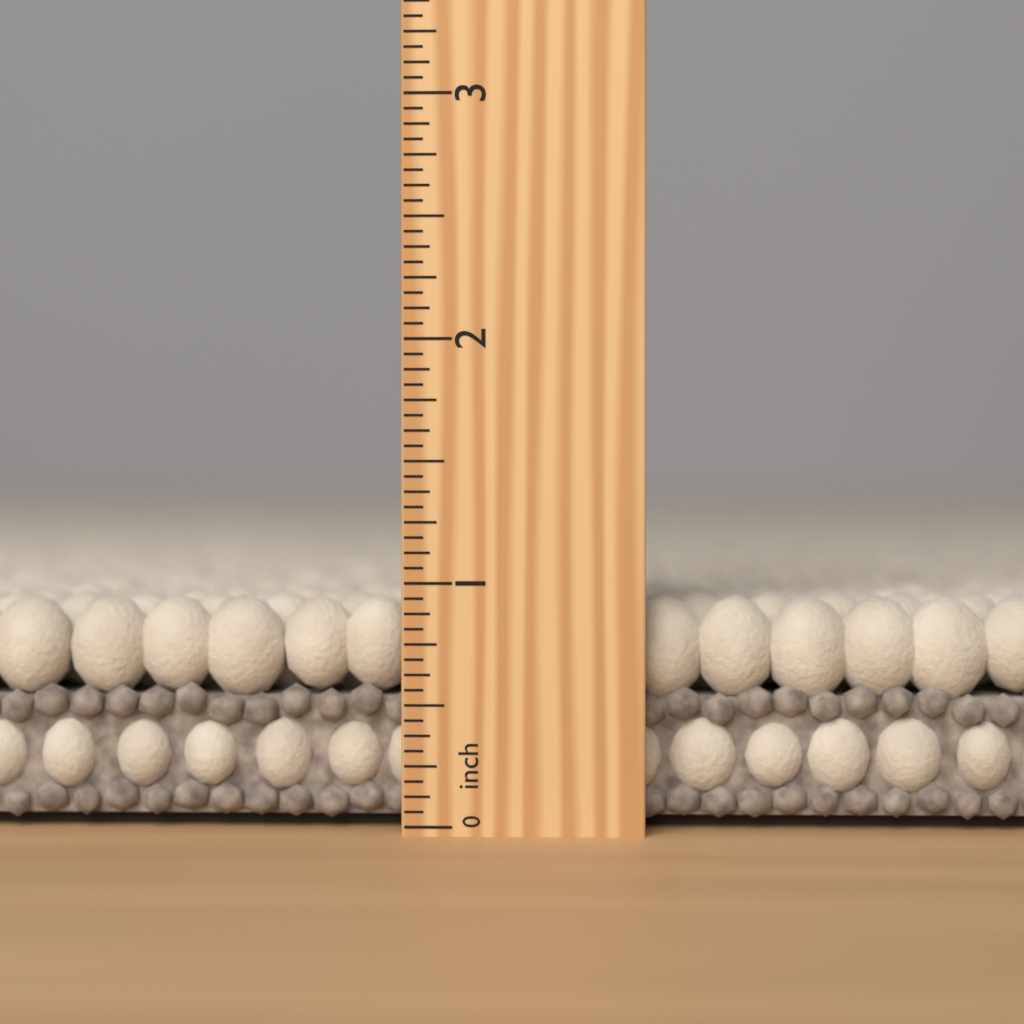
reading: 0.9375 inch
